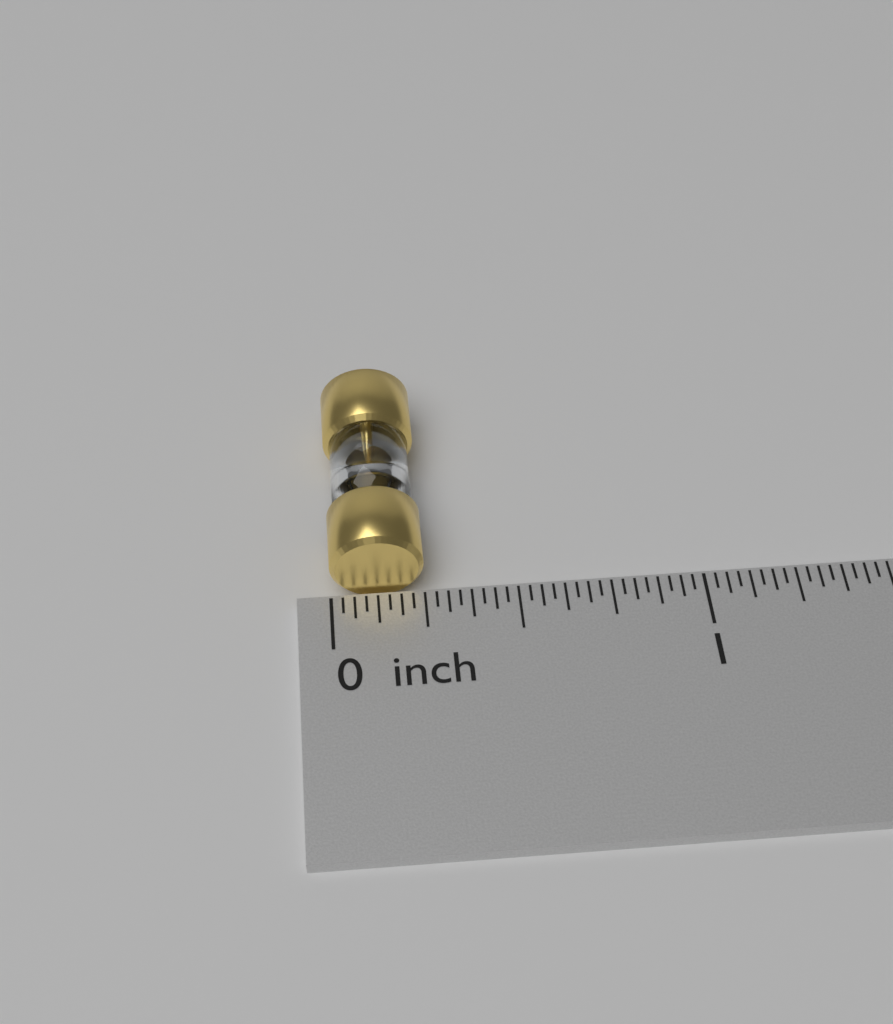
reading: 0.25000 inch
